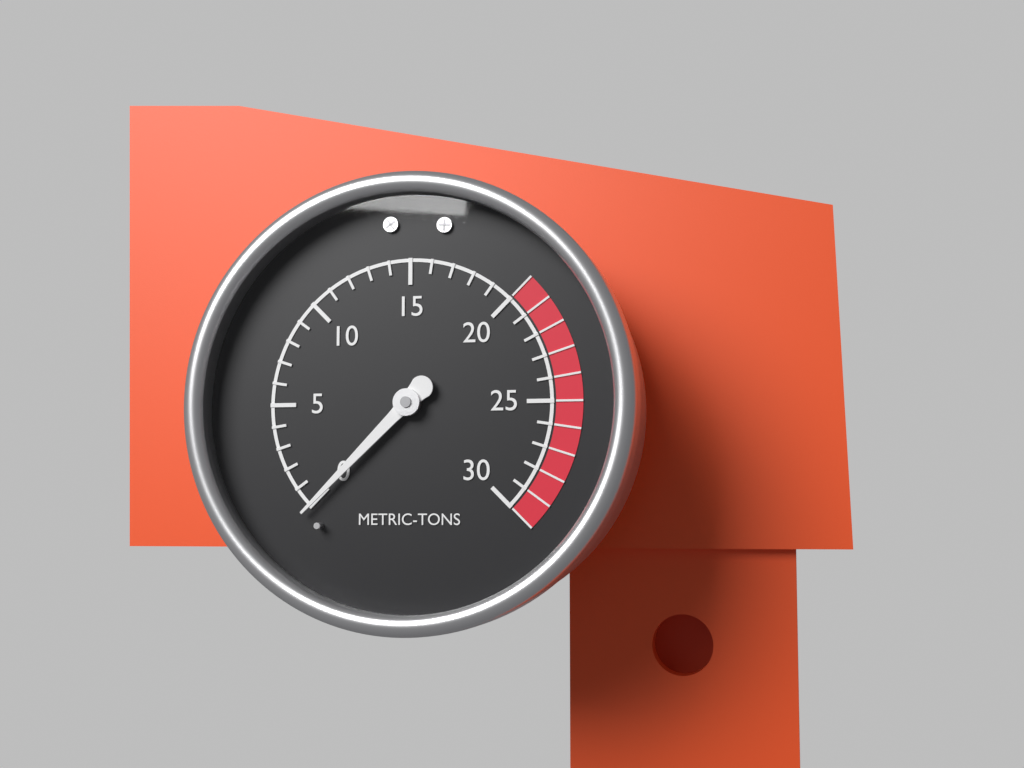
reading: 0 metric tons
